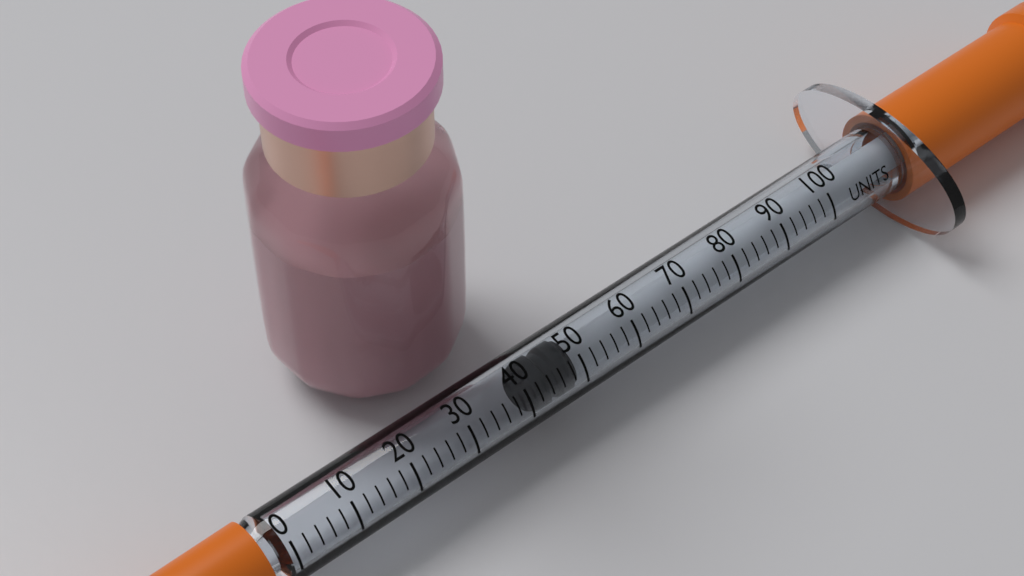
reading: 42 units
